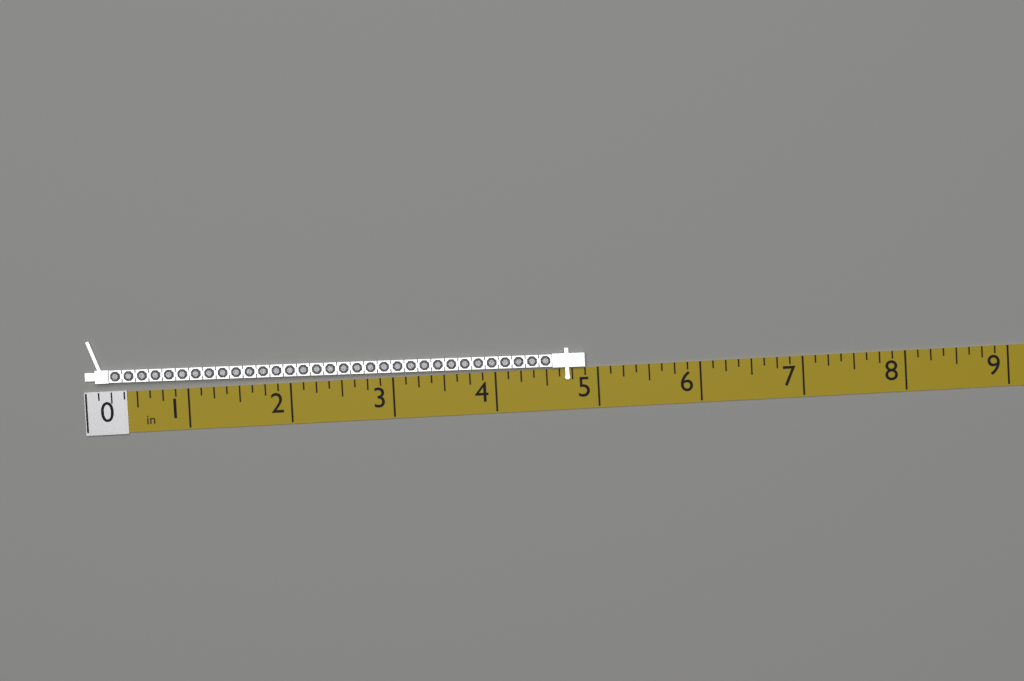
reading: 4.875 in
